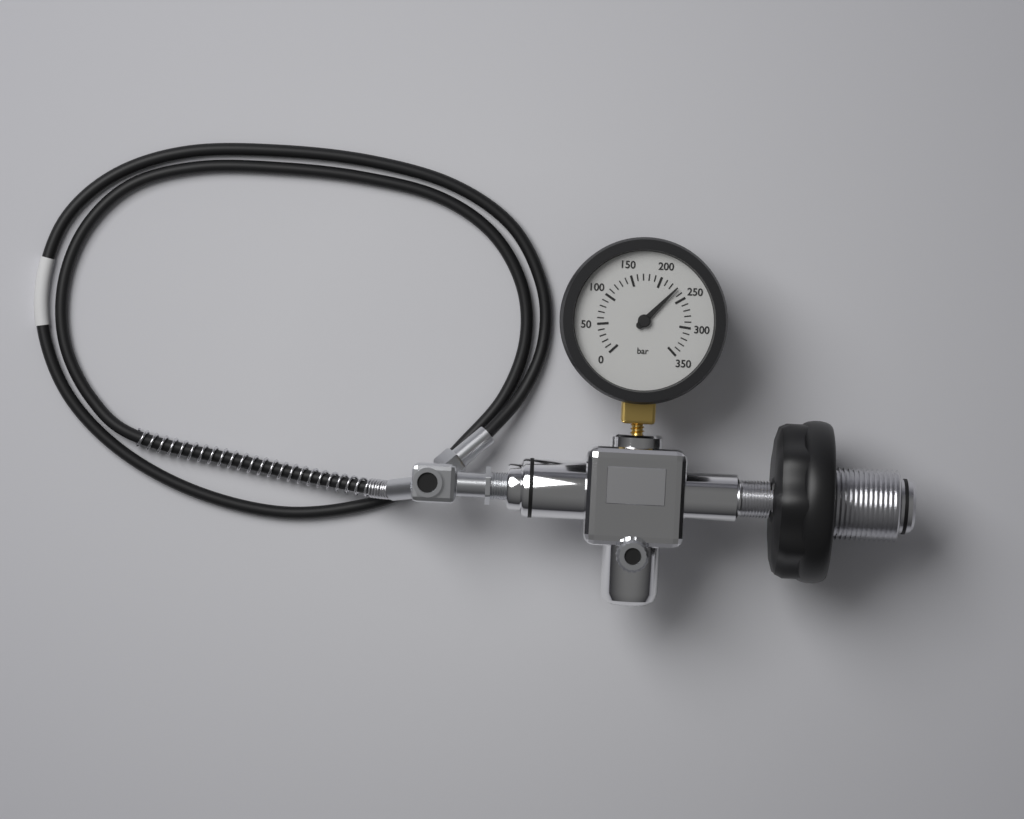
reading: 230 bar
